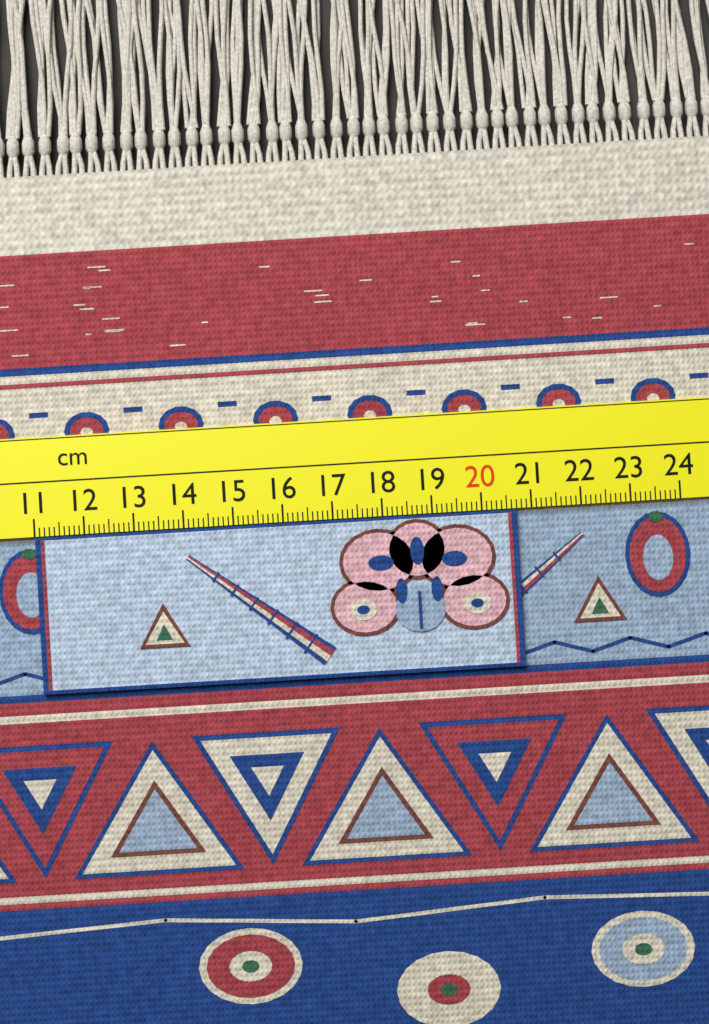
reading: 20.7 cm
